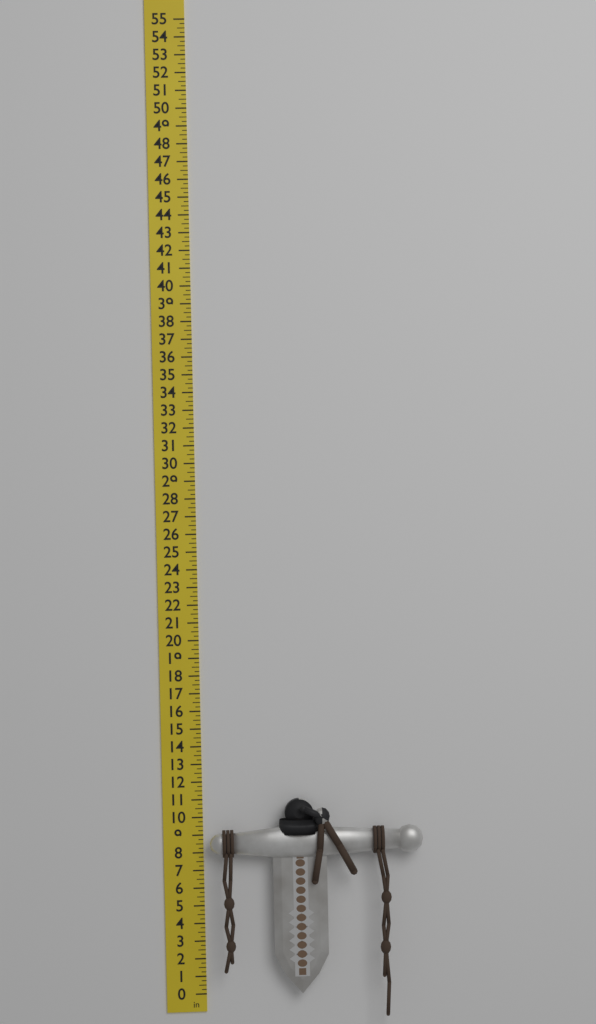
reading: 11.00 in
